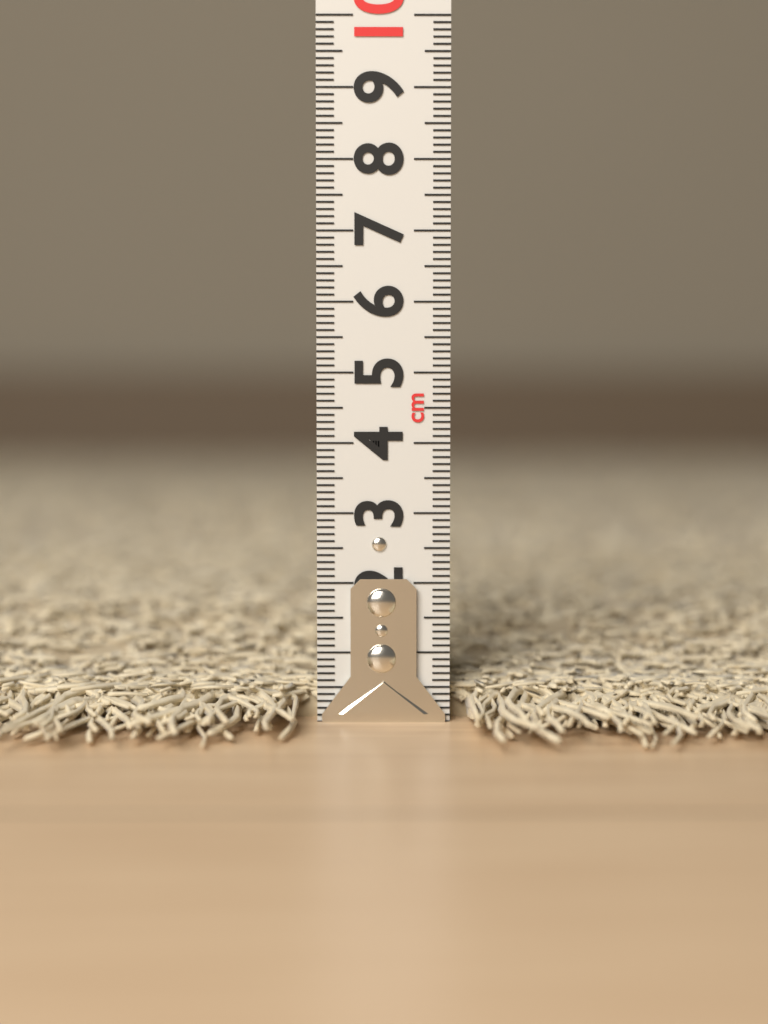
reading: 1.4 cm
